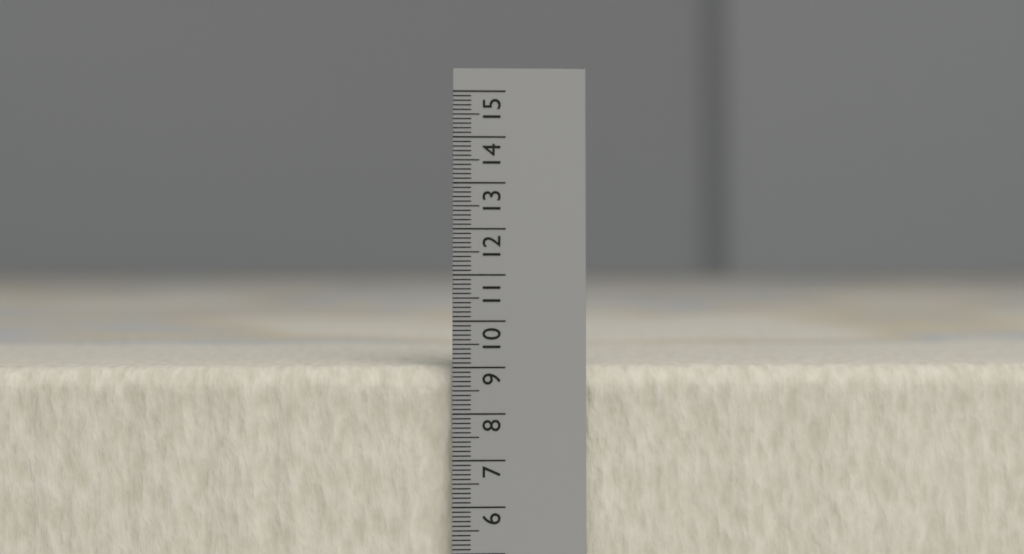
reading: 9.0 (no unit)
